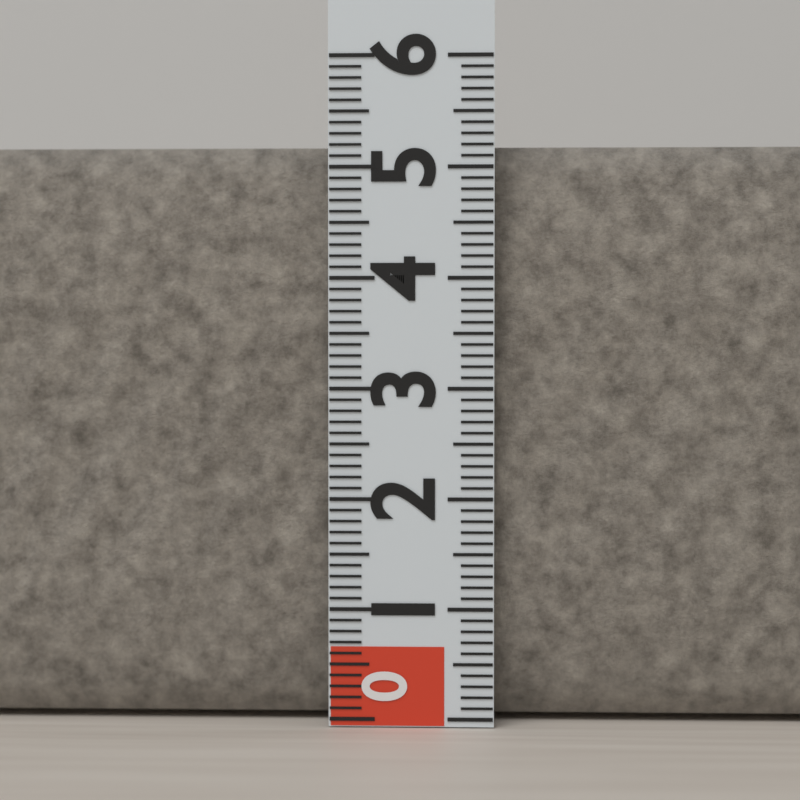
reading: 5.2 (no unit)
